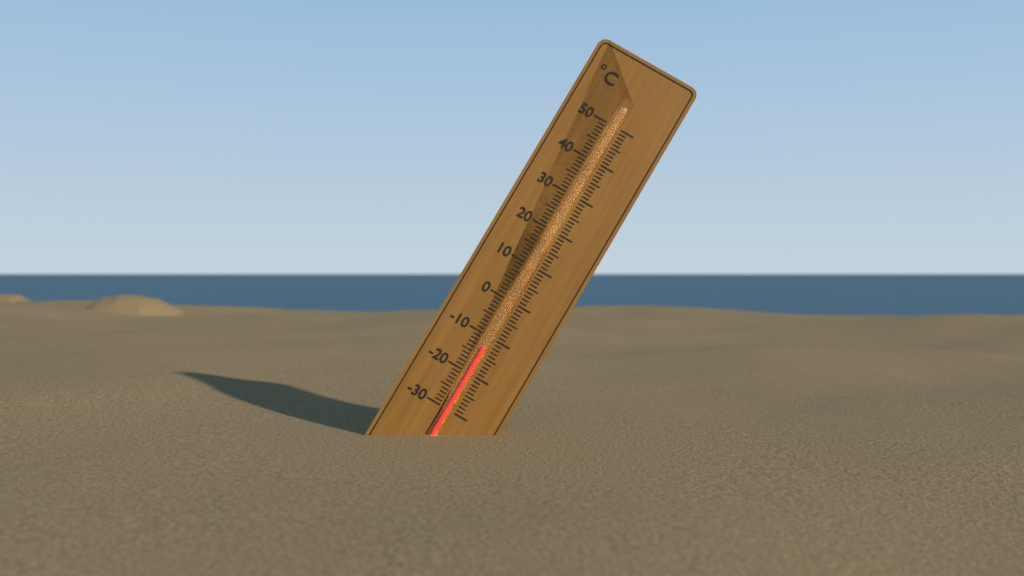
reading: -13 °C
